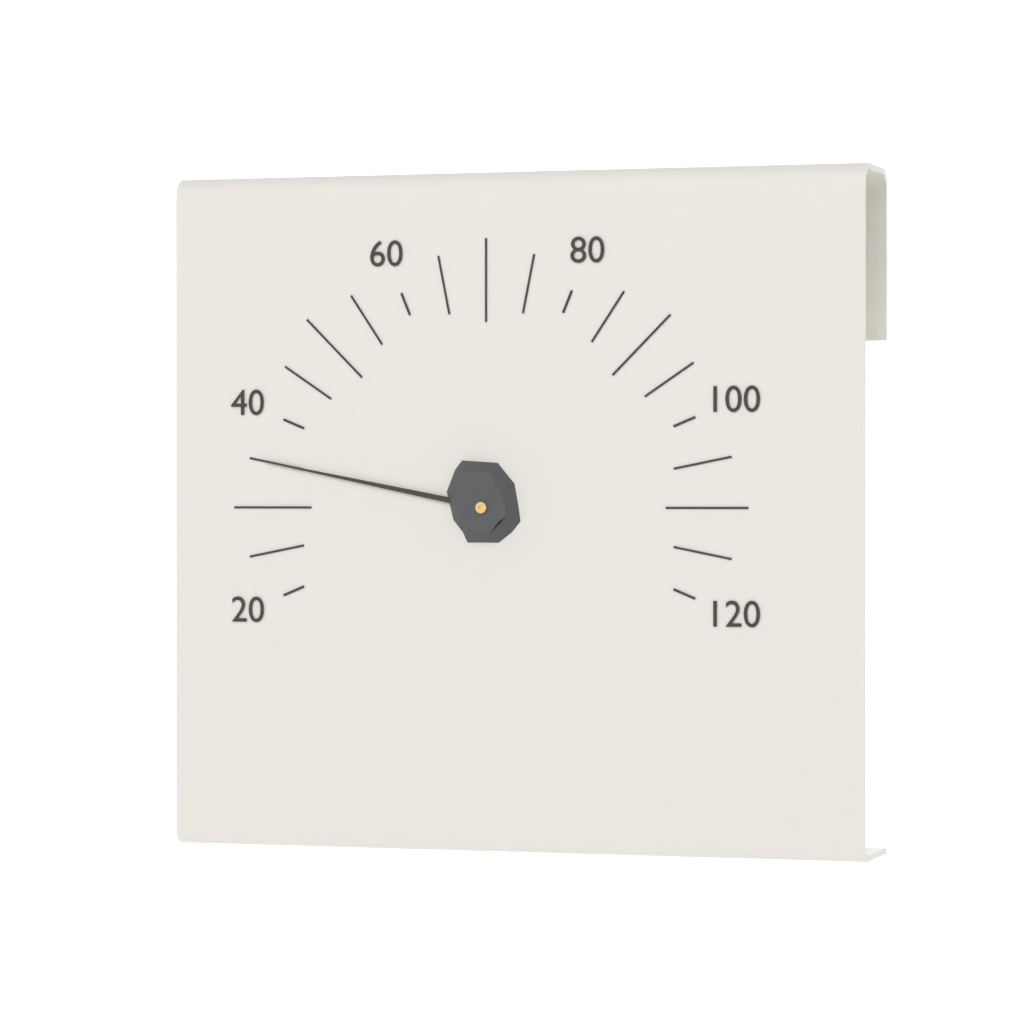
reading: 35 (no unit)
